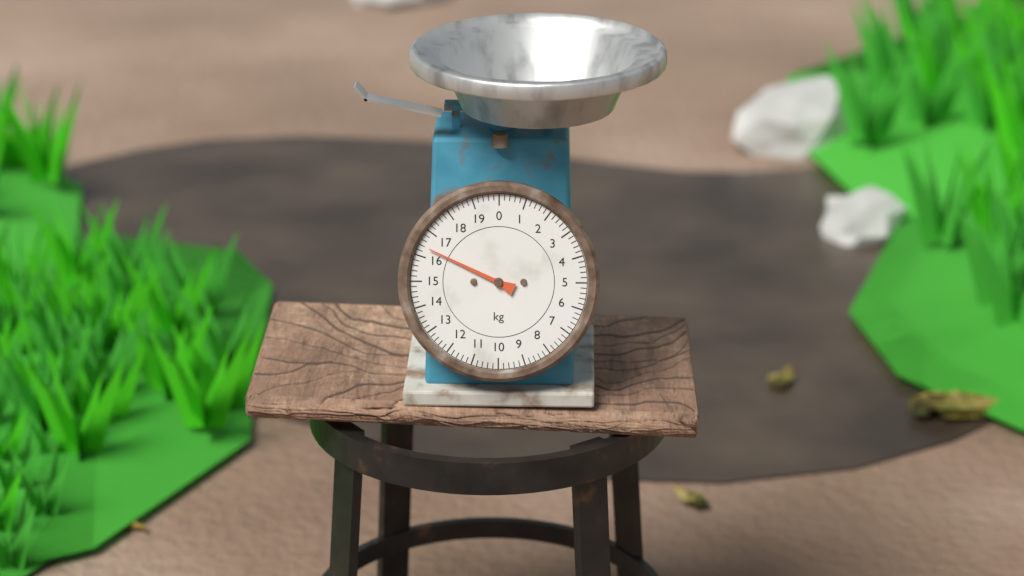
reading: 16.4 kg
